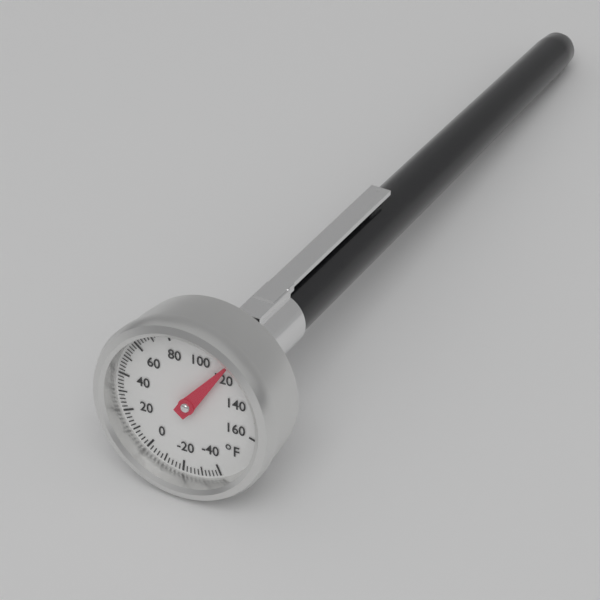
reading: 116 °F
